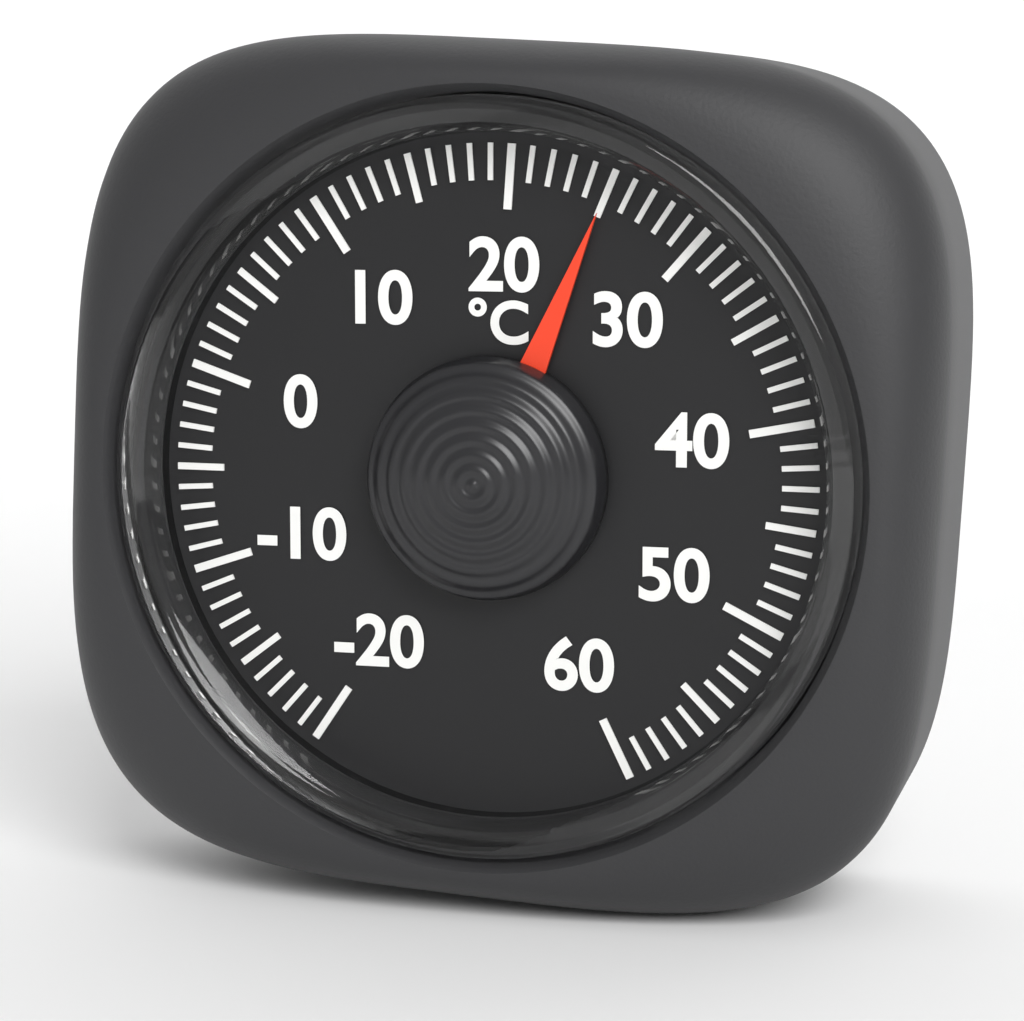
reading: 25 °C
